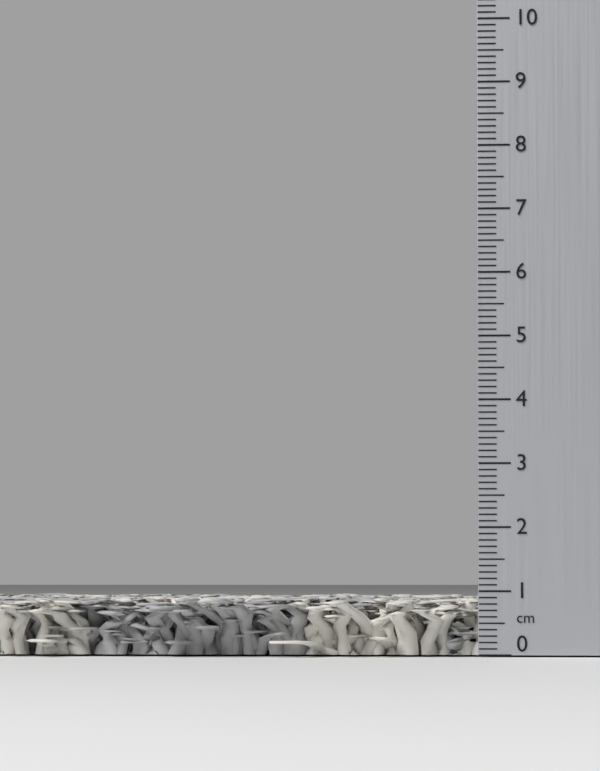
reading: 0.9 cm
